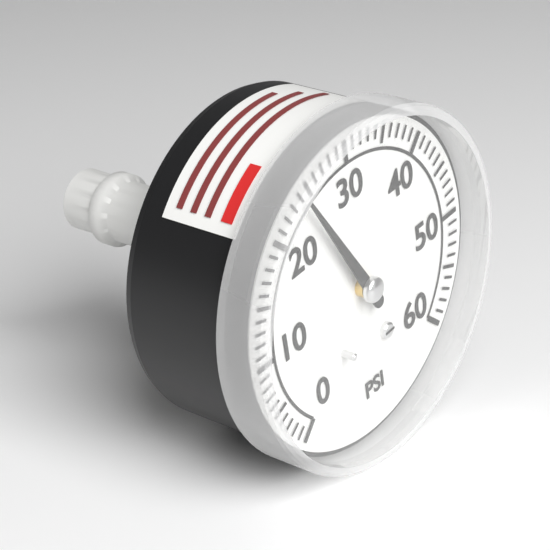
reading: 24 psi
